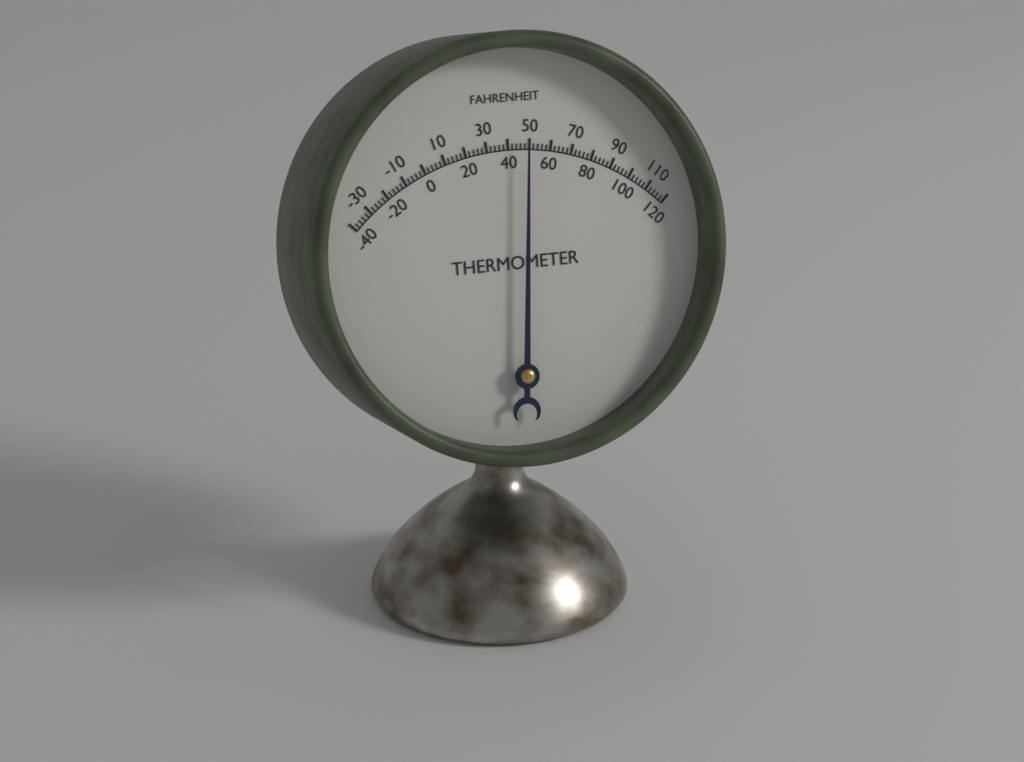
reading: 48 °F
